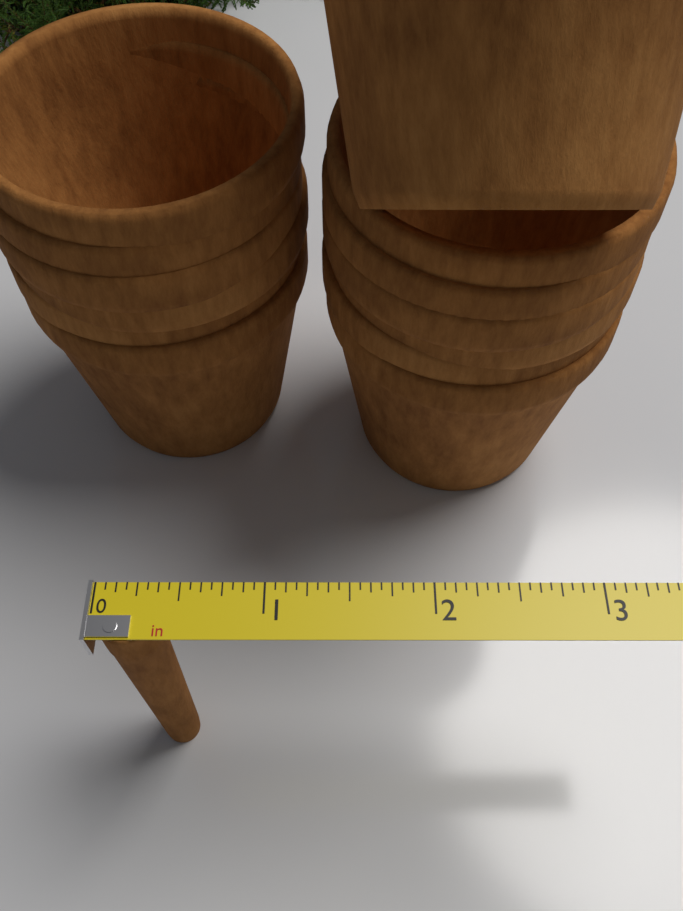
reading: 0.3750 in
